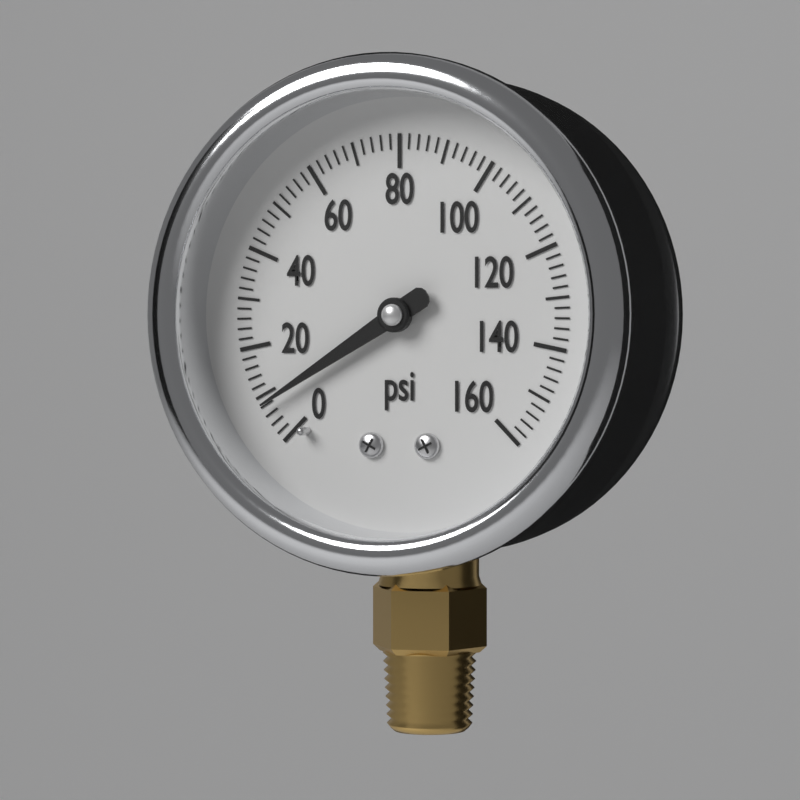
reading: 8 psi
